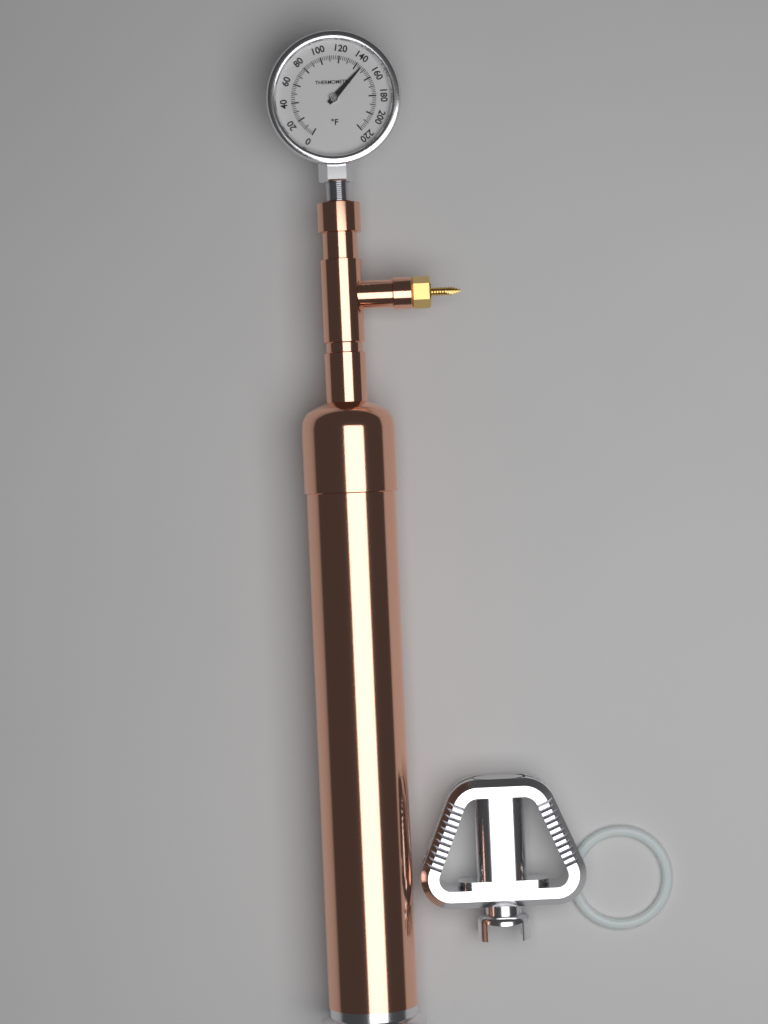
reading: 146 °F
